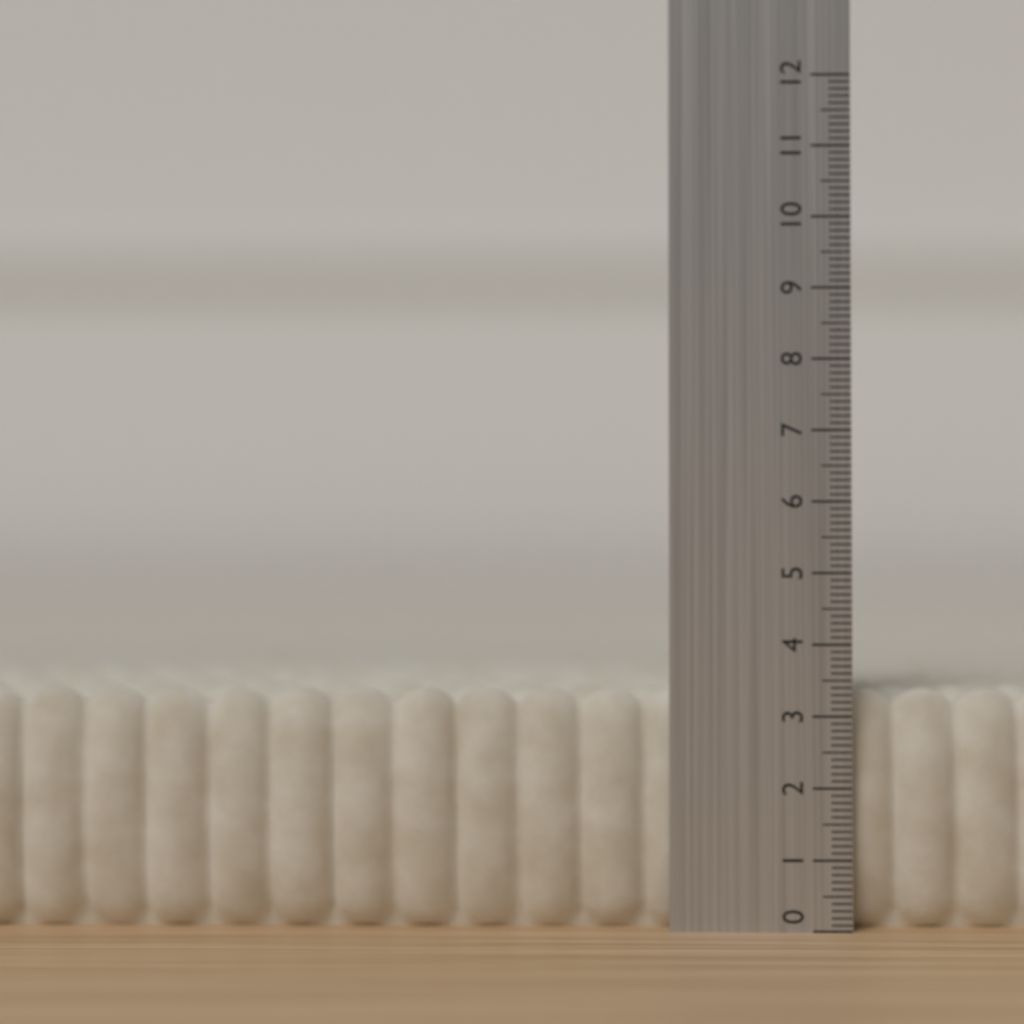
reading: 3.4 (no unit)
